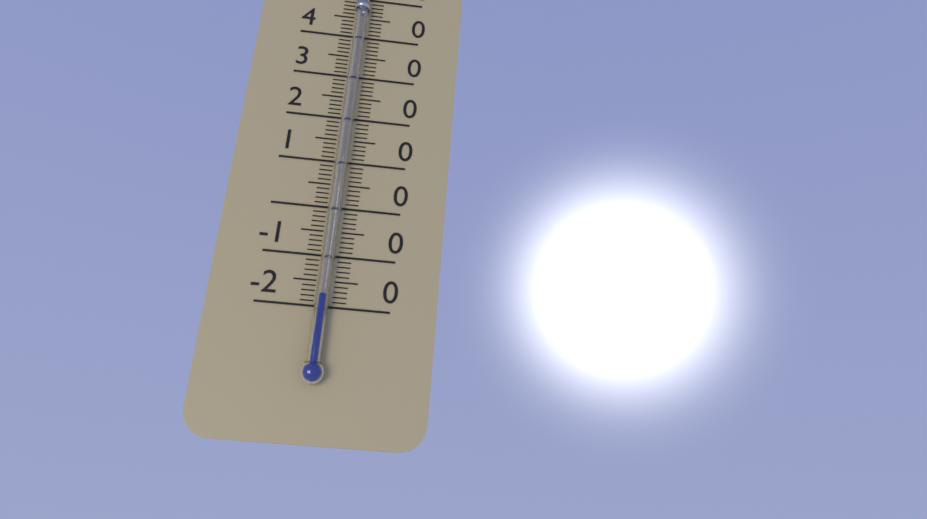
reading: -18 °C
